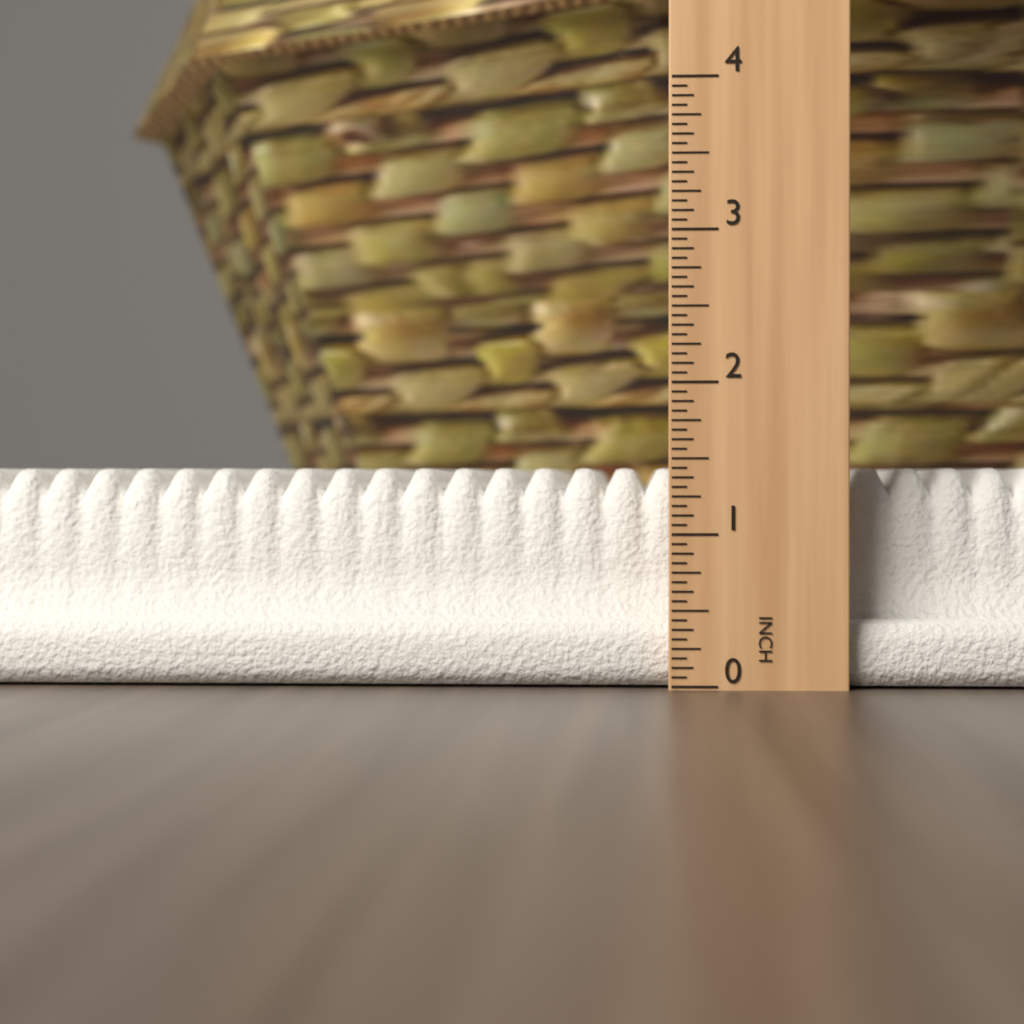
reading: 1.4375 in
